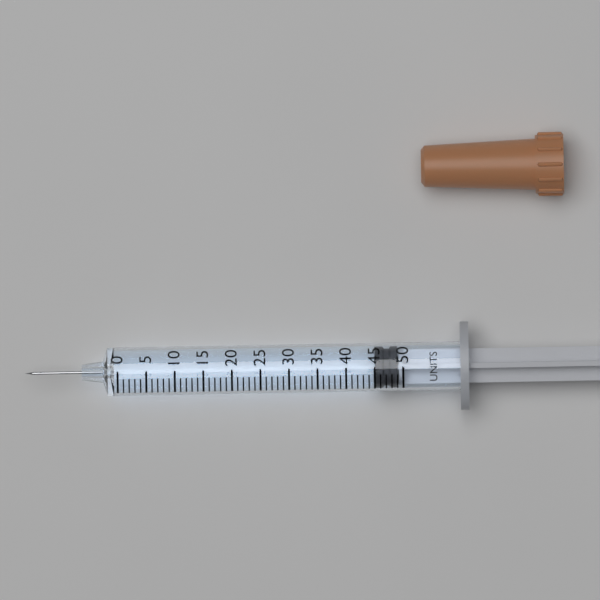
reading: 45 units
